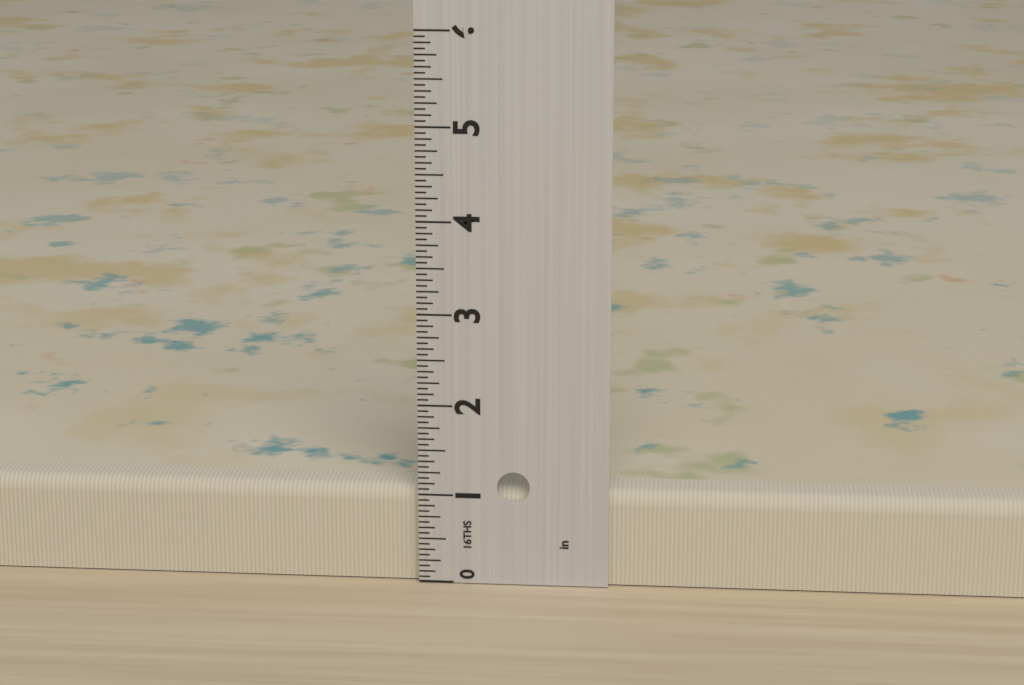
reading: 1.0625 in
